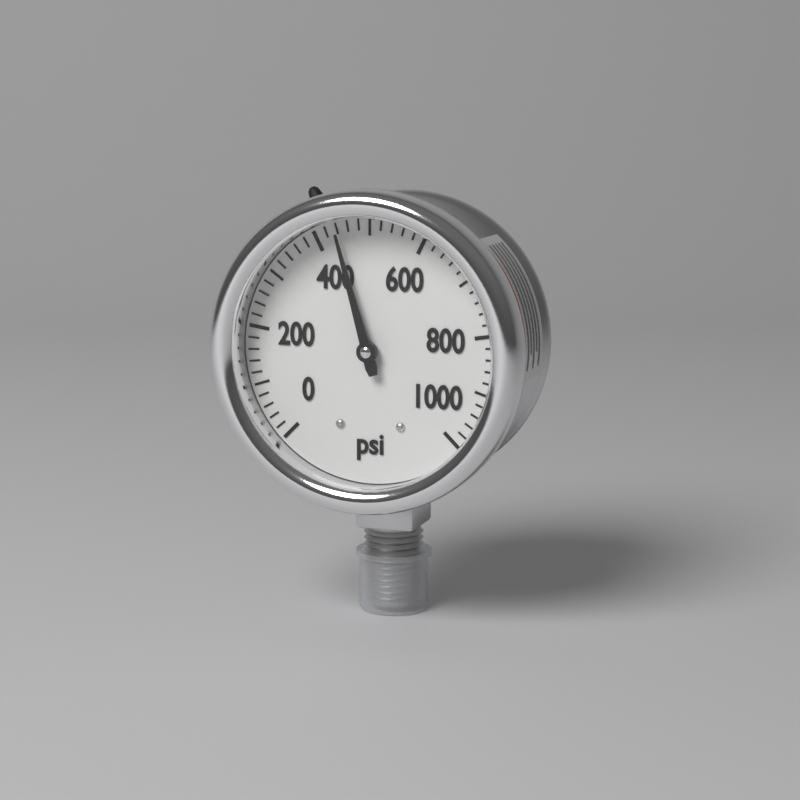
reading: 440 psi
